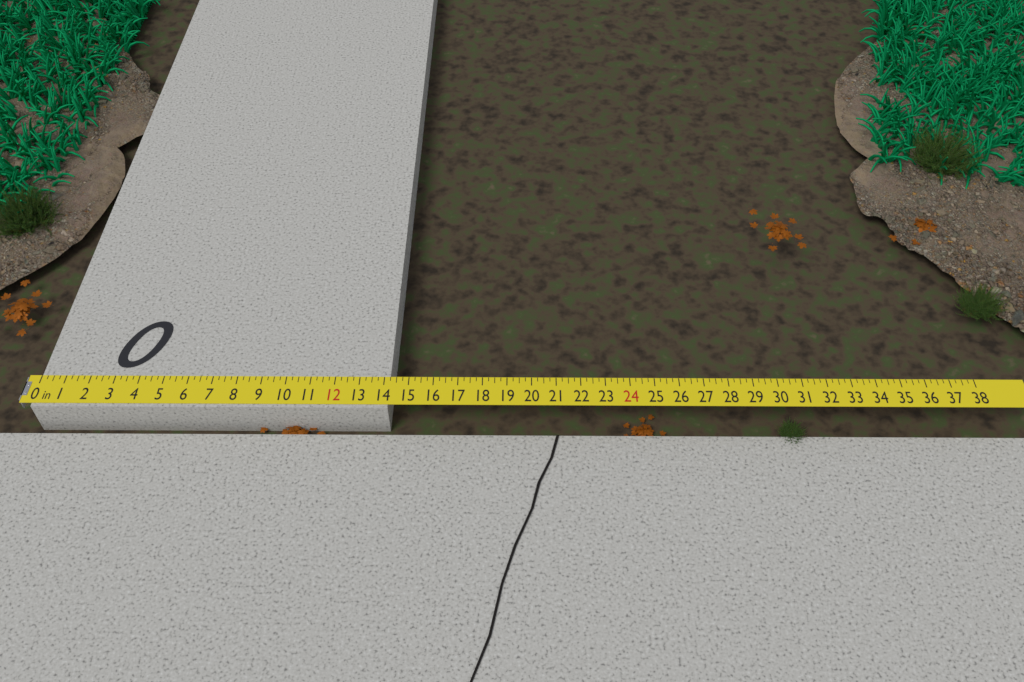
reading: 14.25 in
